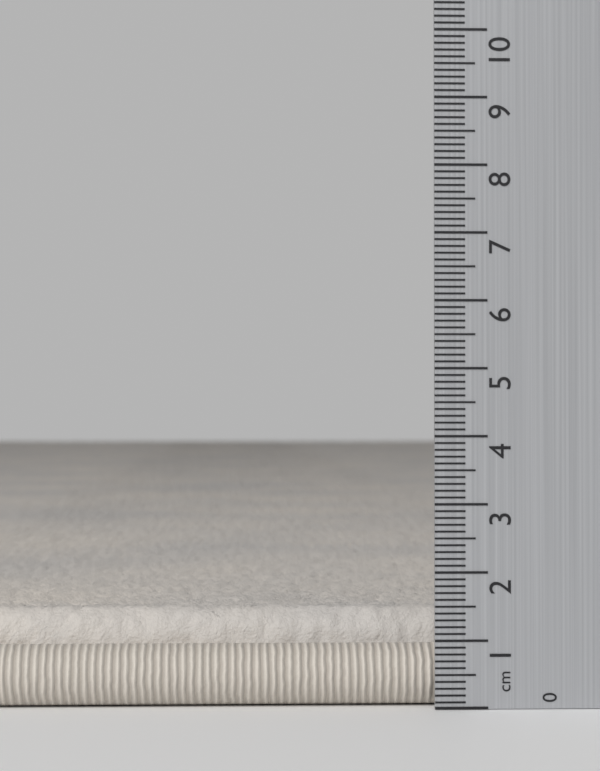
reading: 1.4 cm
